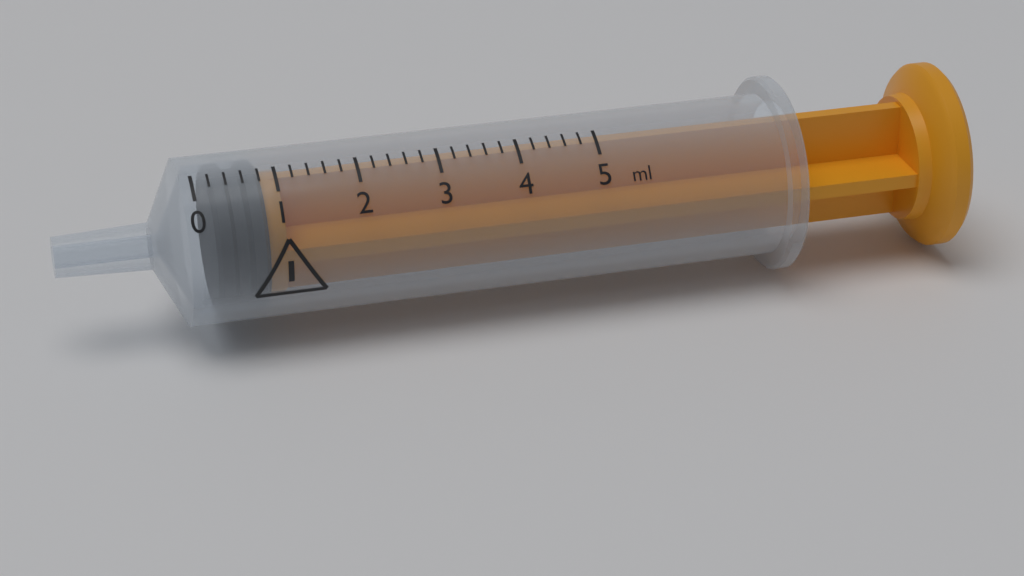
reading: 0.2 ml
